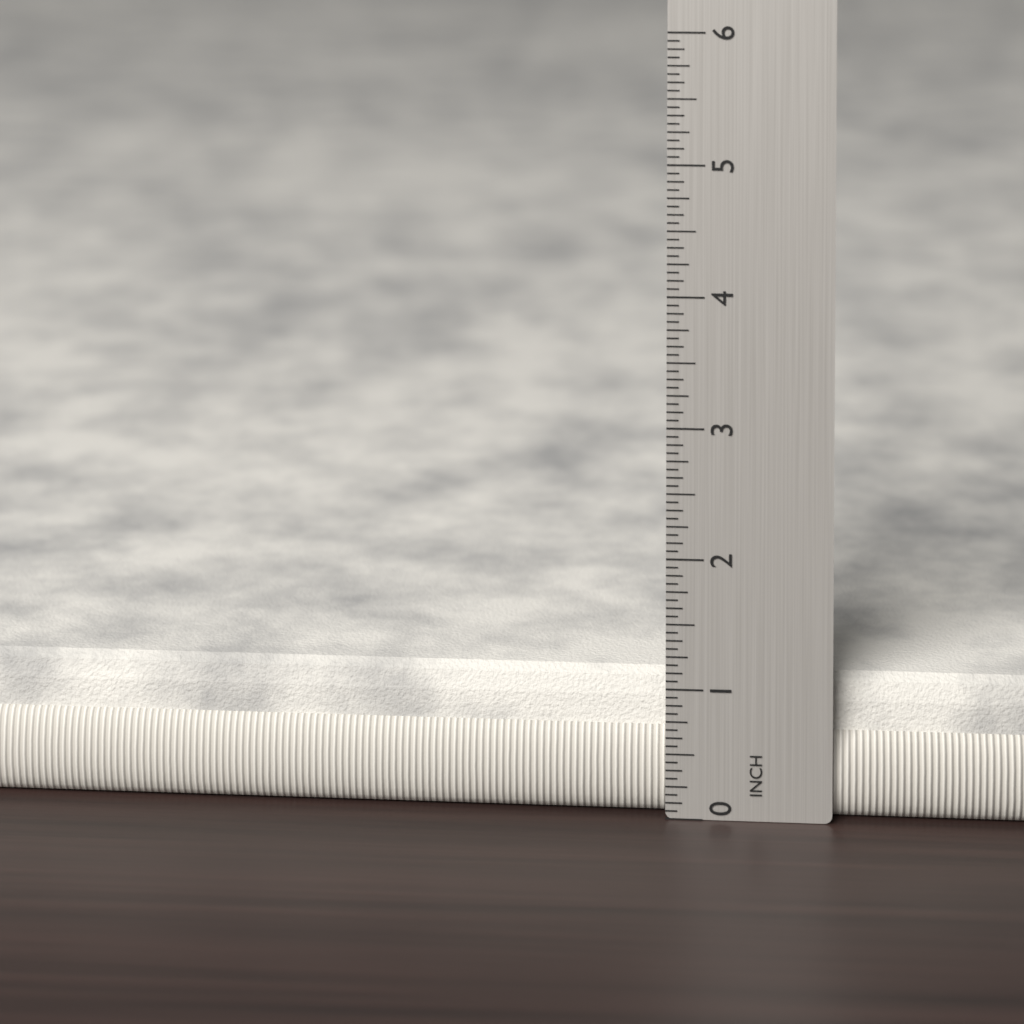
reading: 1.0625 in
